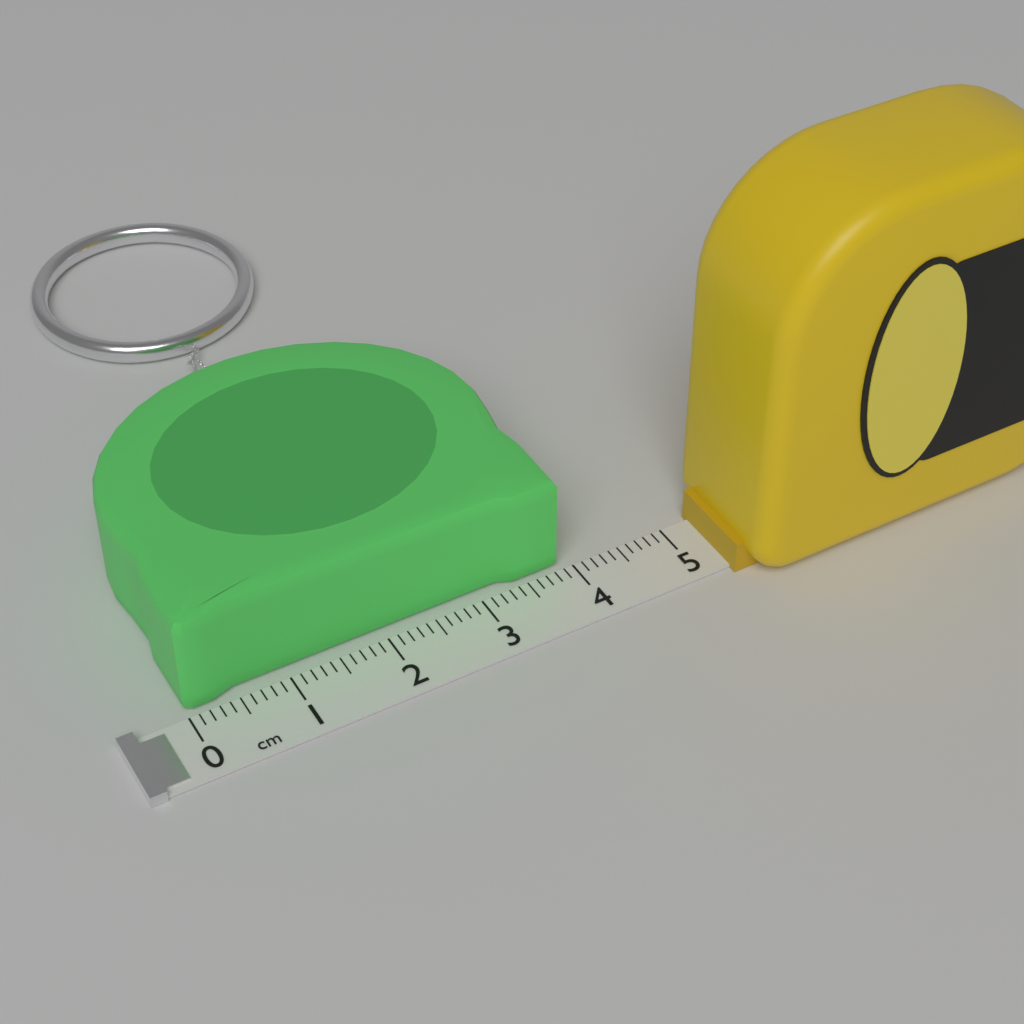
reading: 3.9 cm
